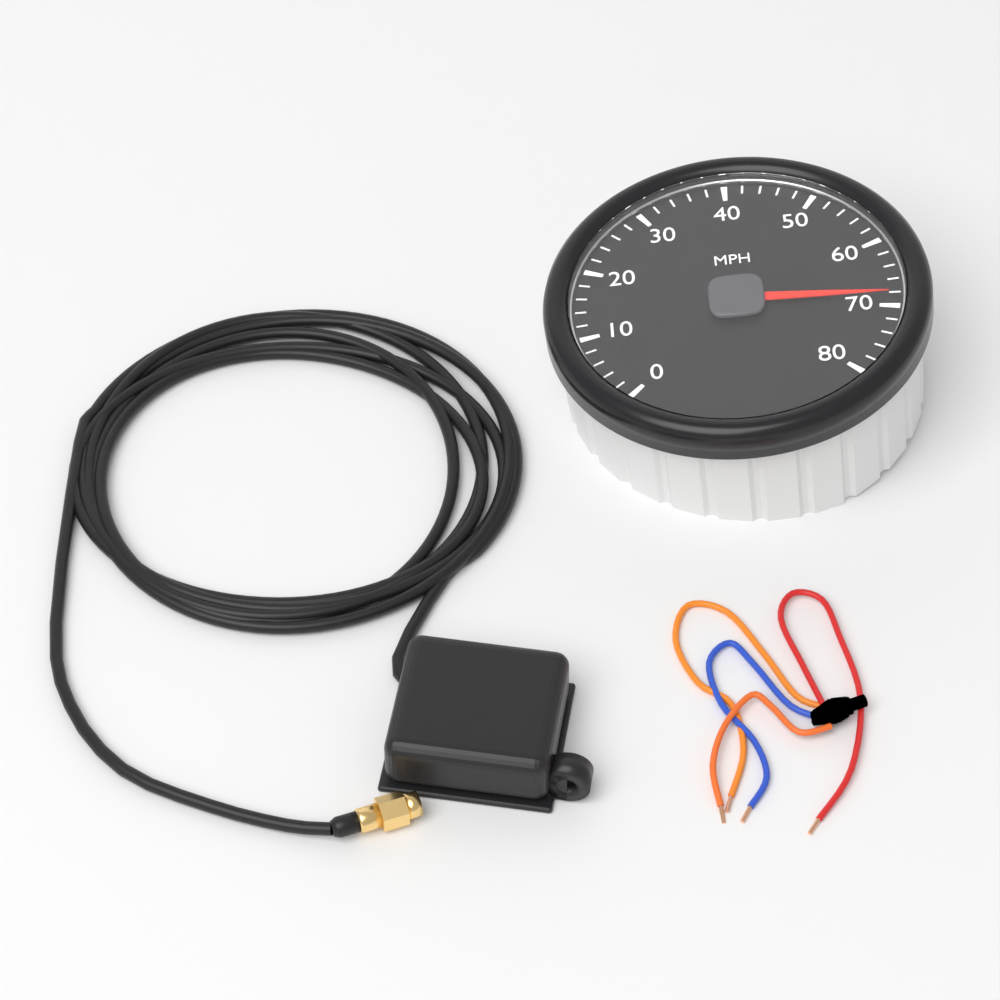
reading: 68 MPH
